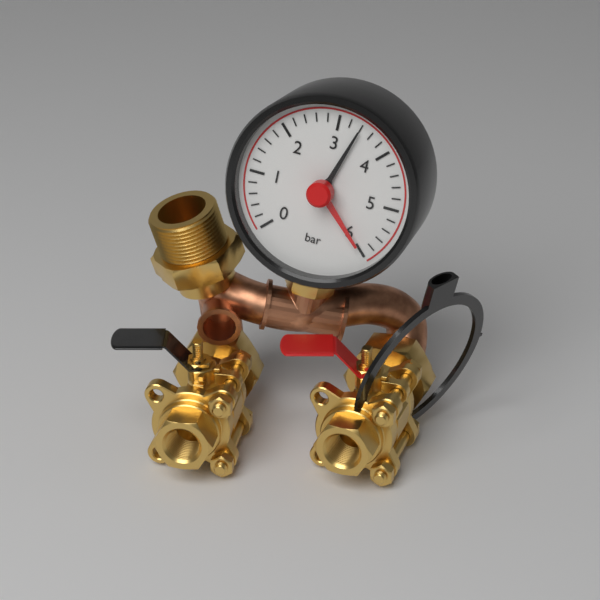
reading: 3.4 bar
